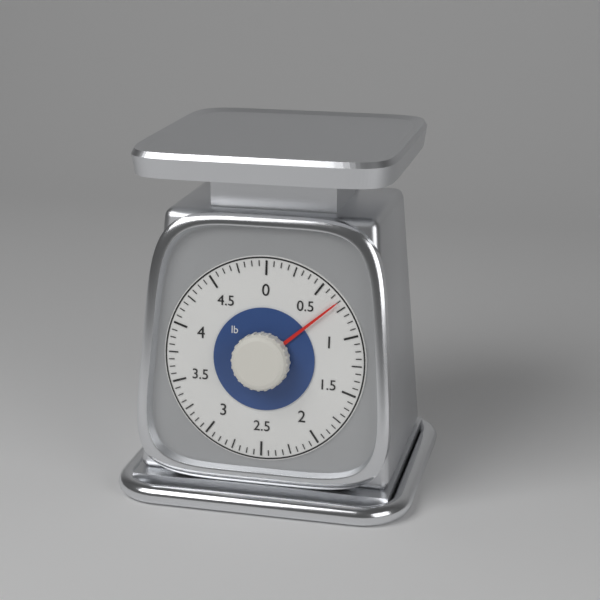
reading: 0.6875 lb
